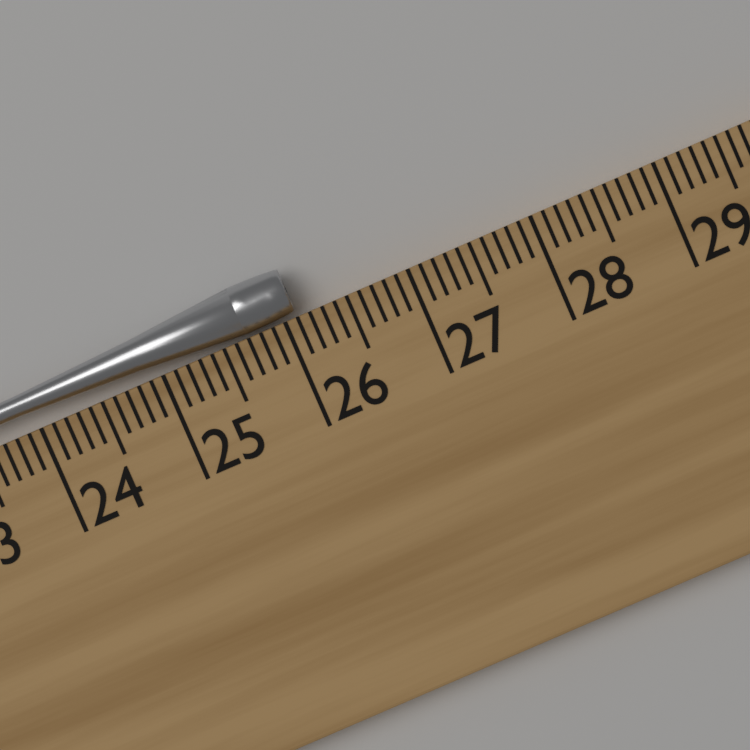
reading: 26.1 cm
